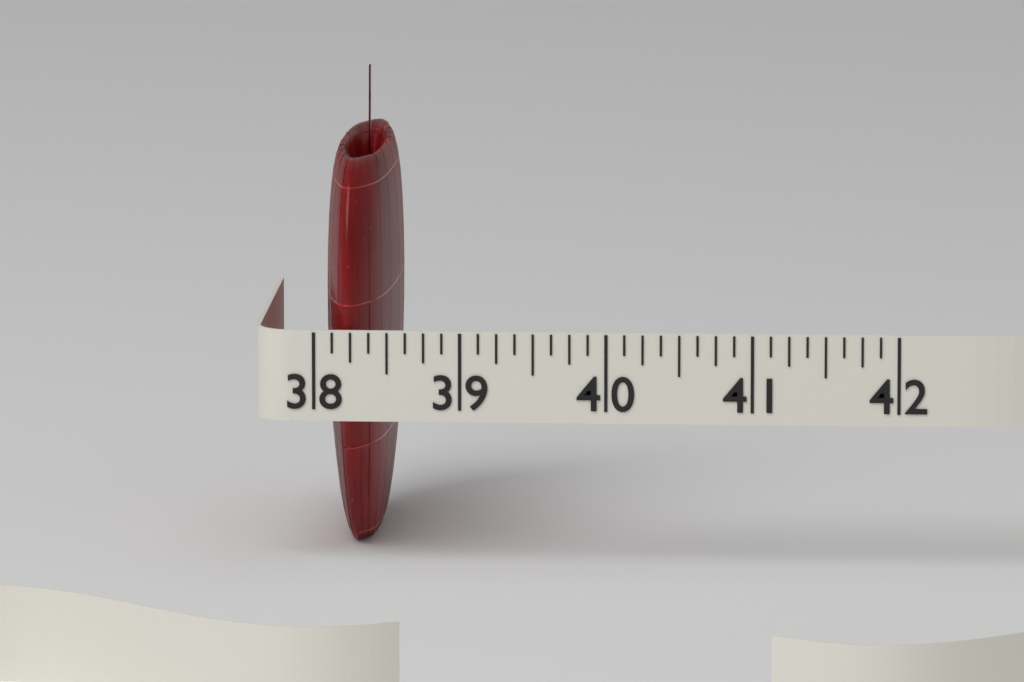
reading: 38.500 (no unit)
